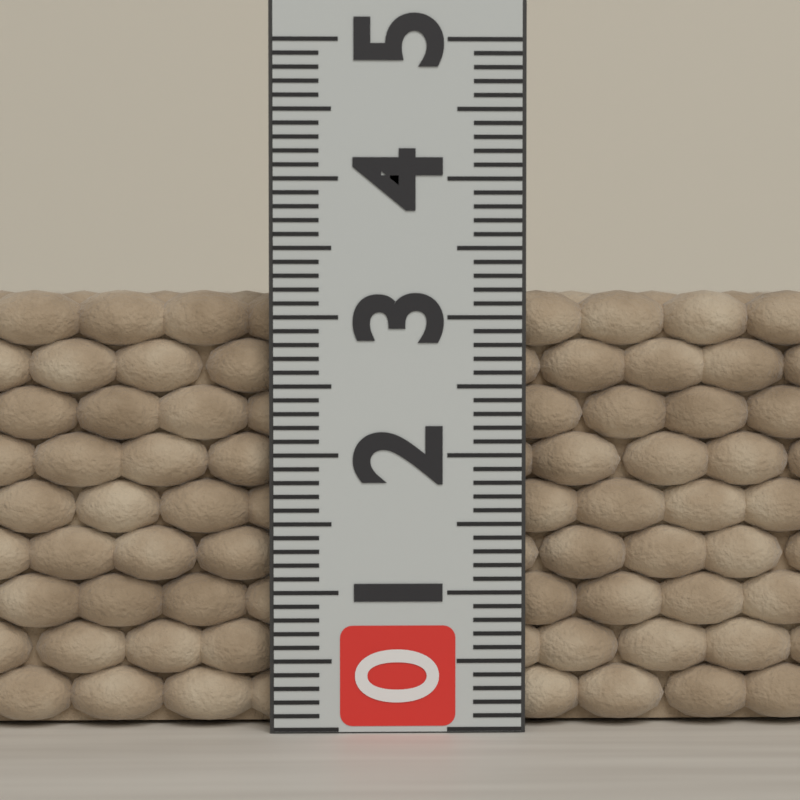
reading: 3.2 (no unit)
